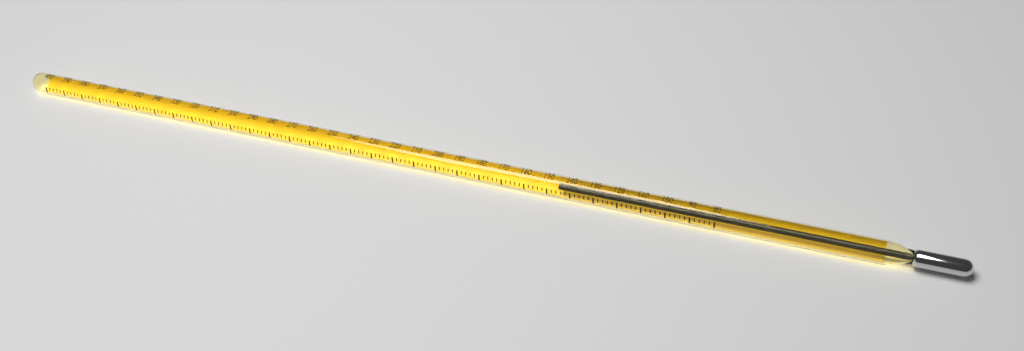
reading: 146 (no unit)
